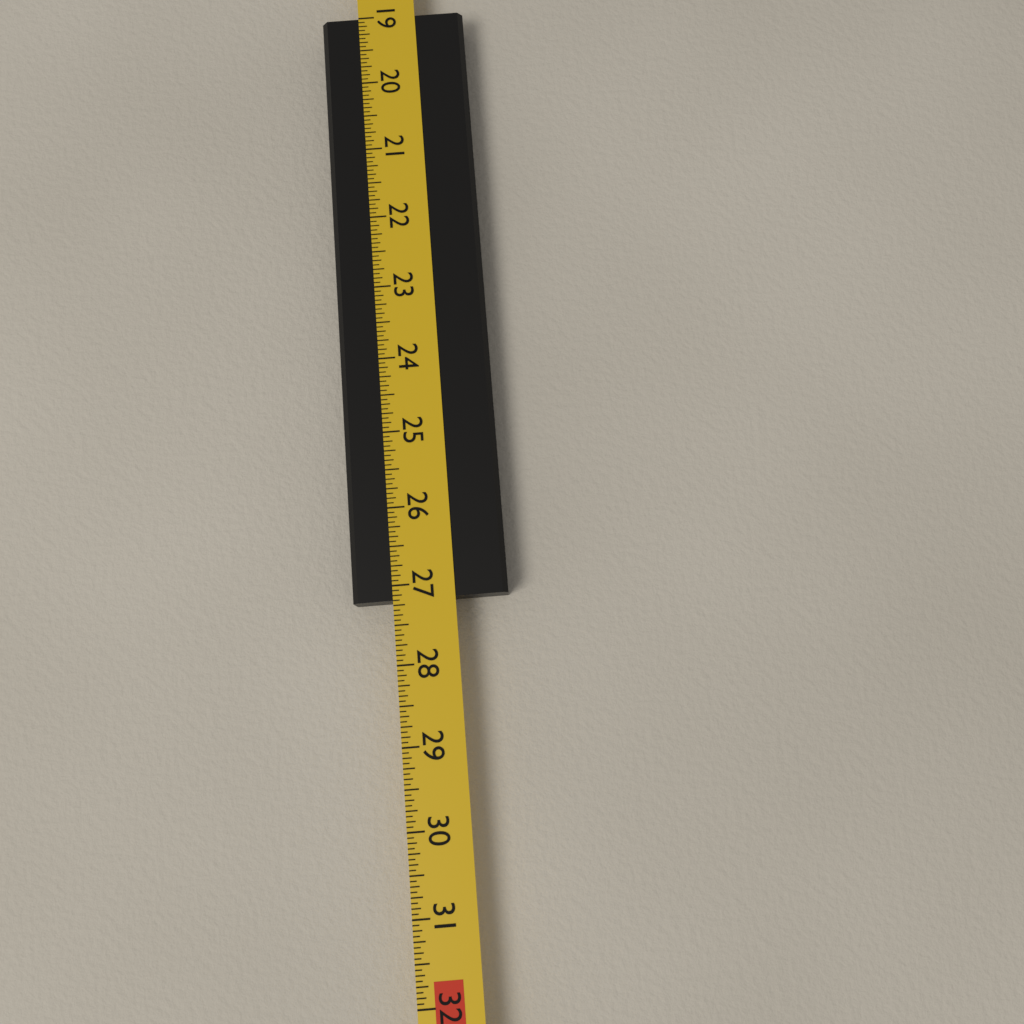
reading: 27.1875 in
